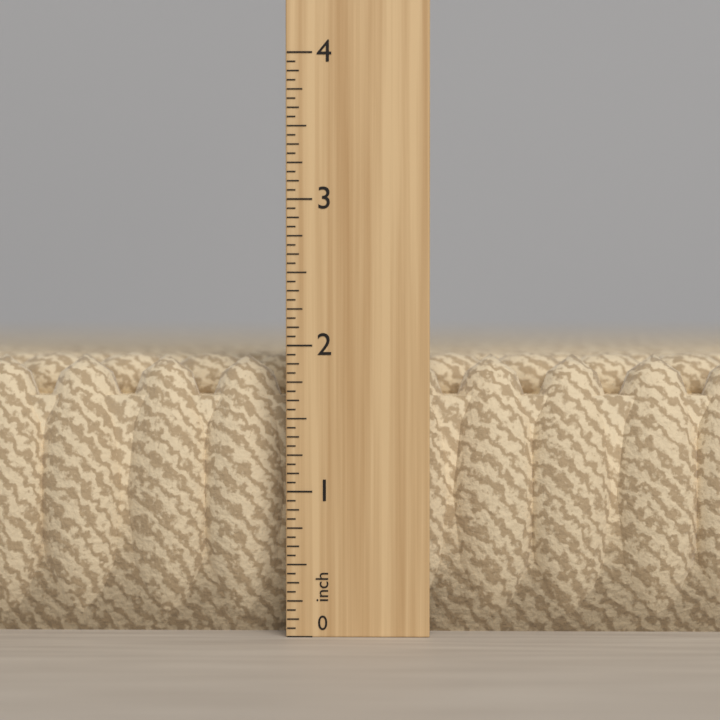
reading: 1.9375 in
